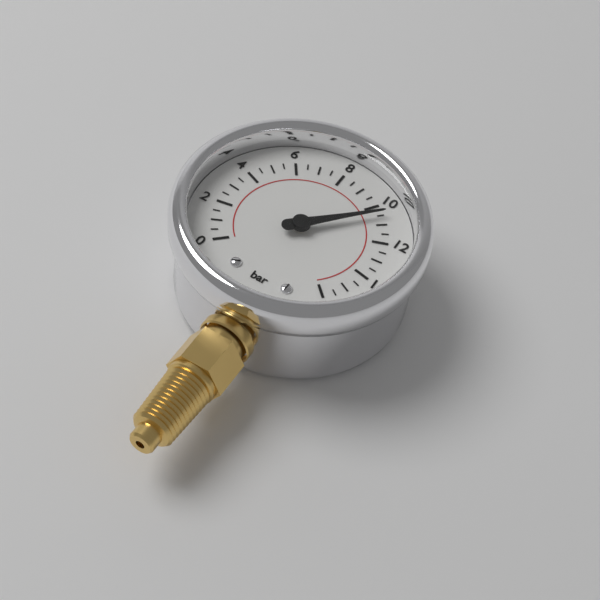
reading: 10.5 bar
